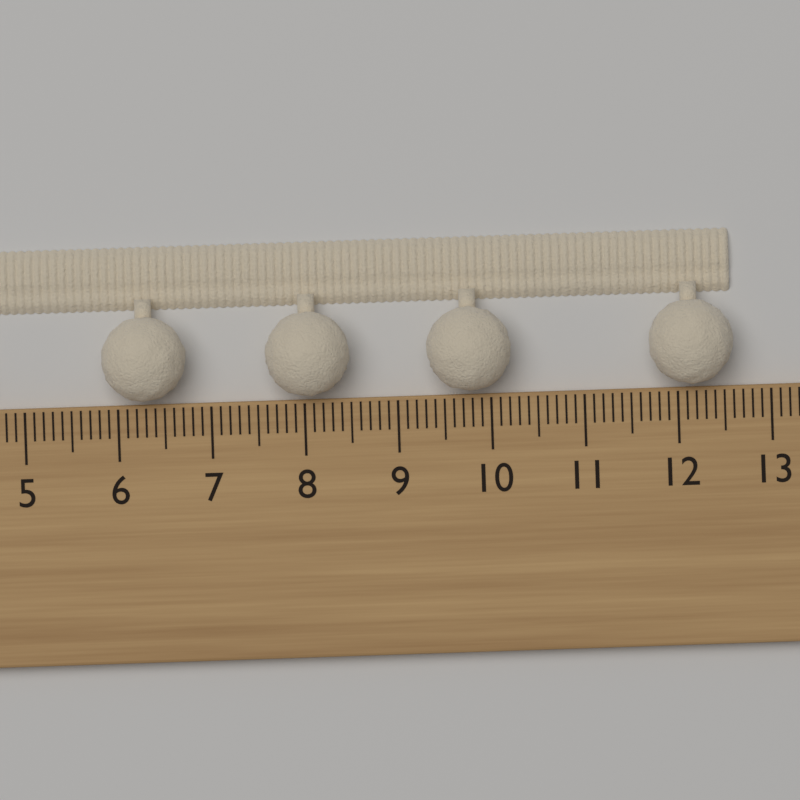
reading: 12.6 cm
